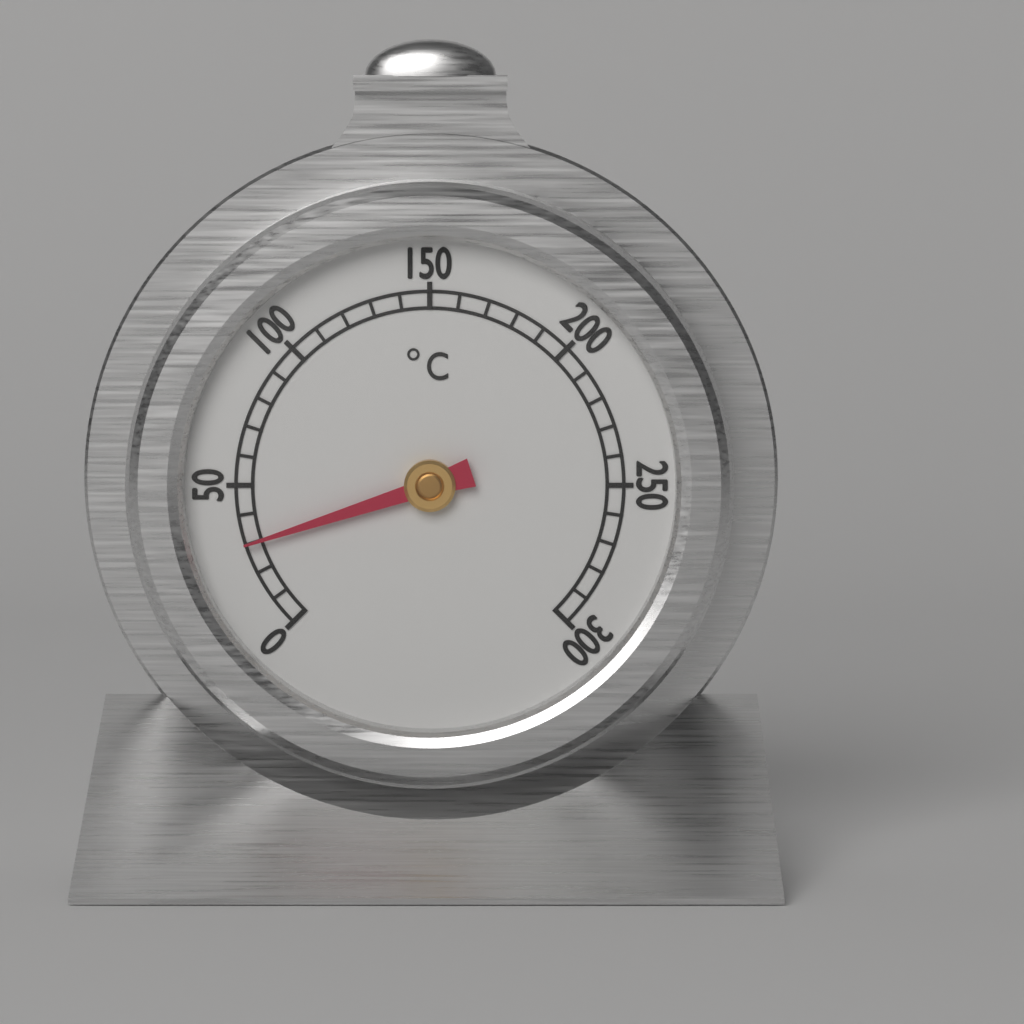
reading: 30 °C
